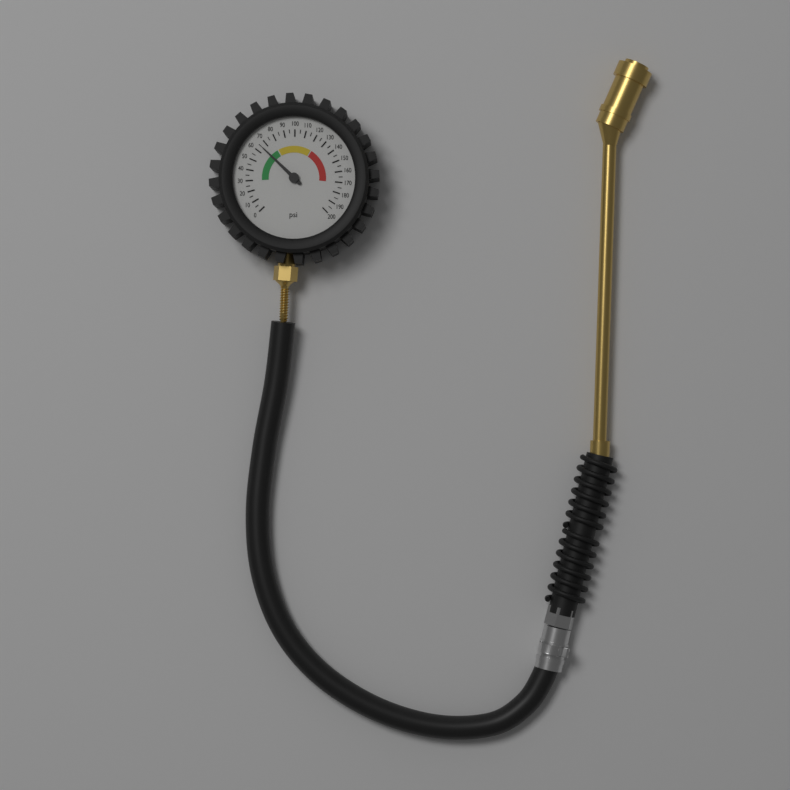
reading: 65 psi
